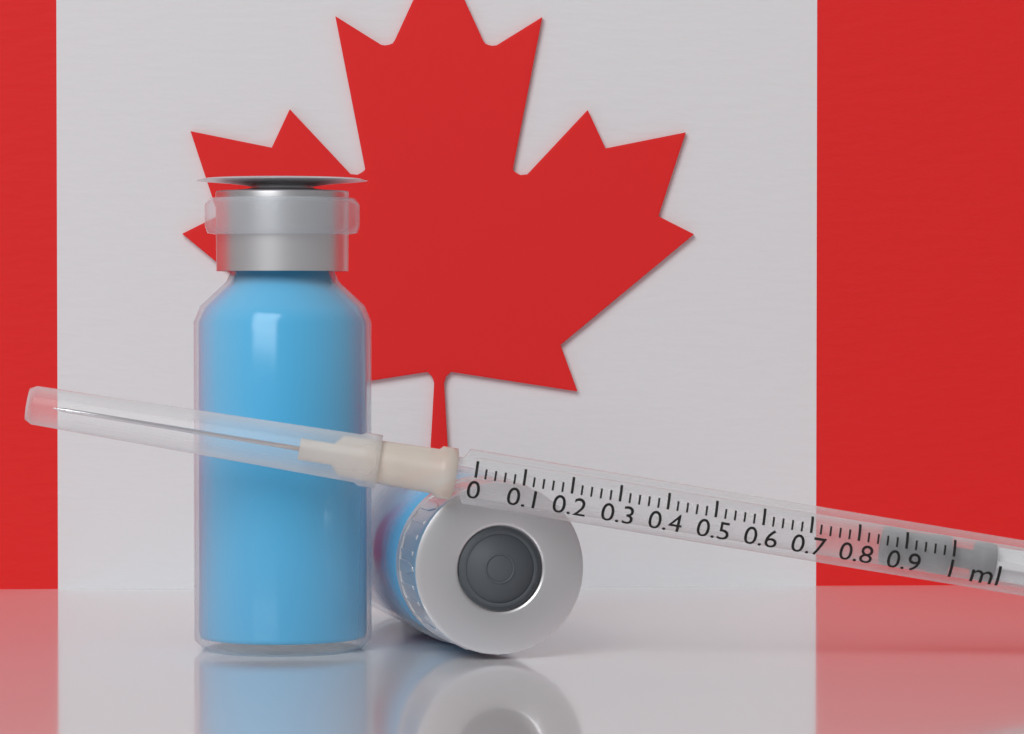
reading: 0.86 ml
